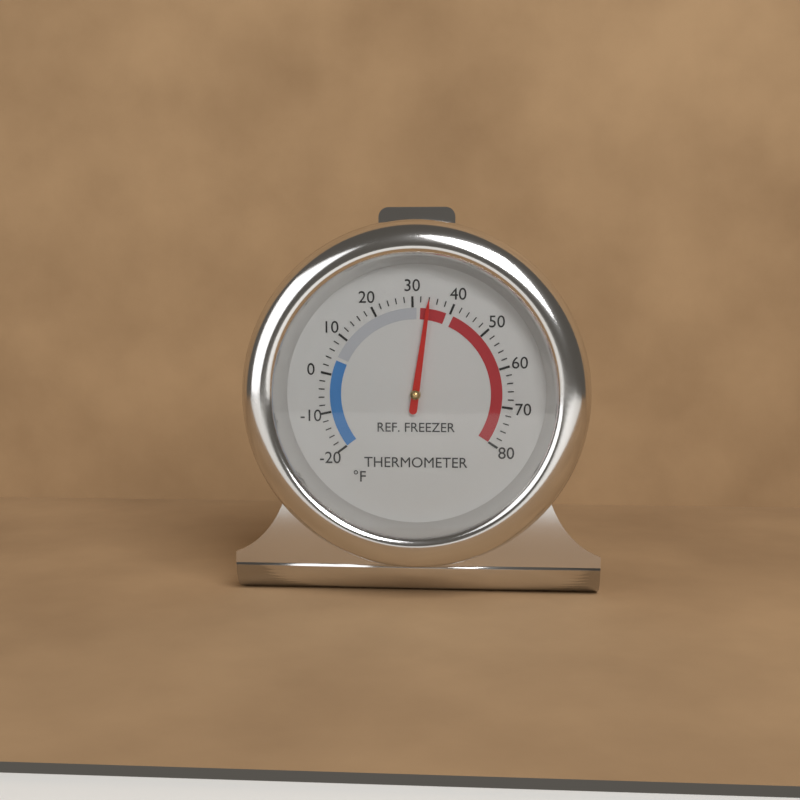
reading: 34 °F
